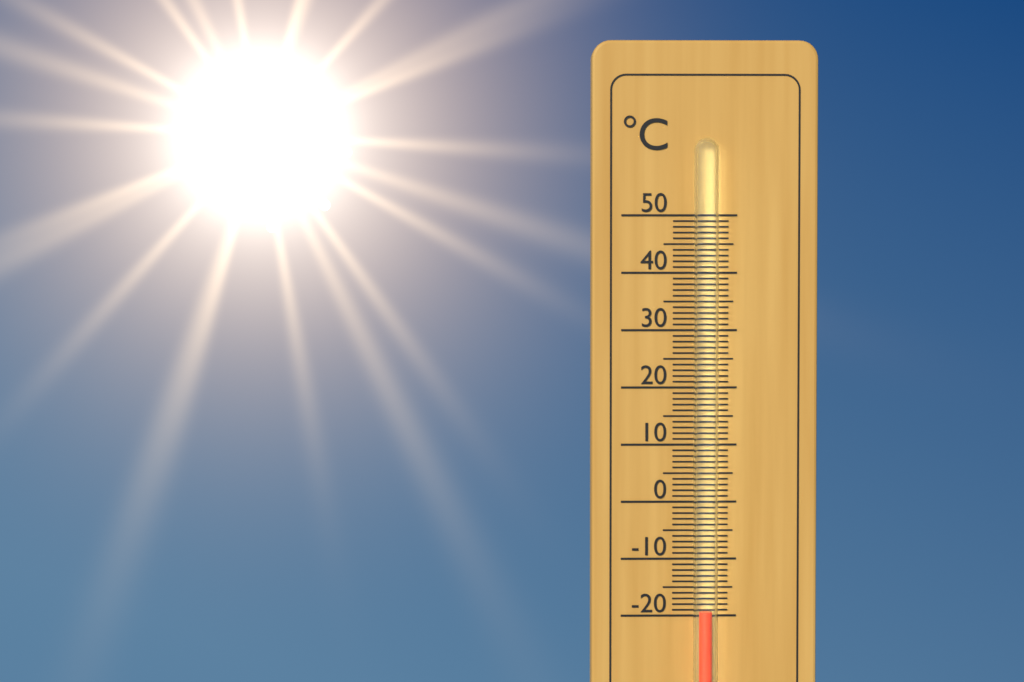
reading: -19 °C
